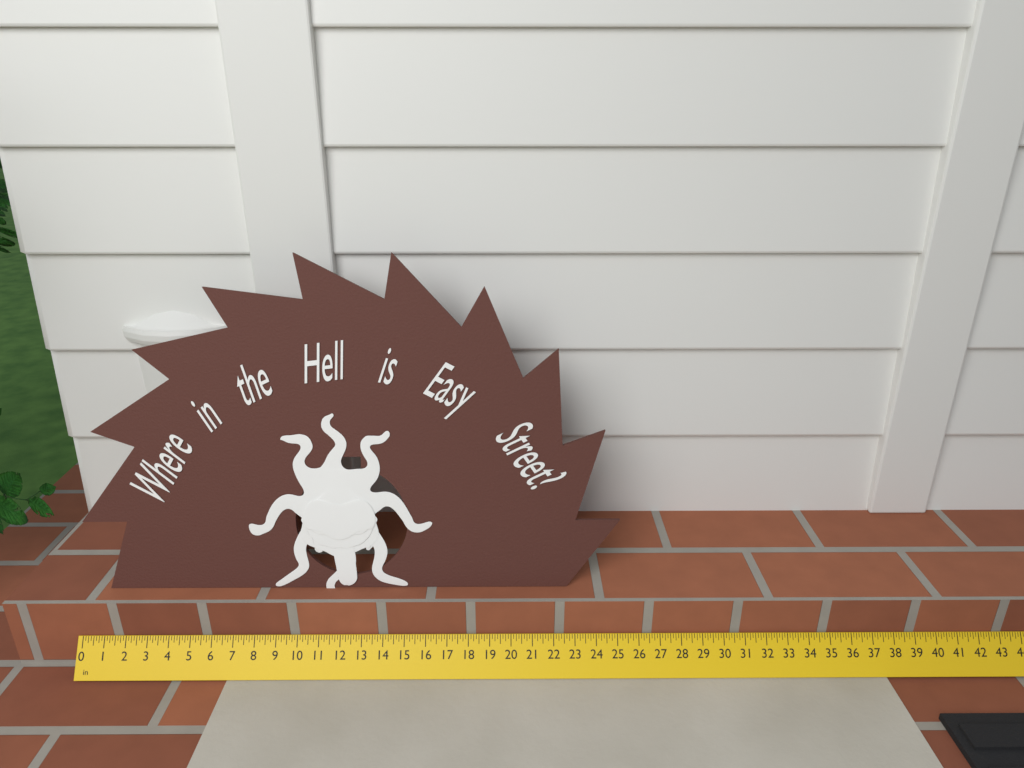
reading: 25.125 in
